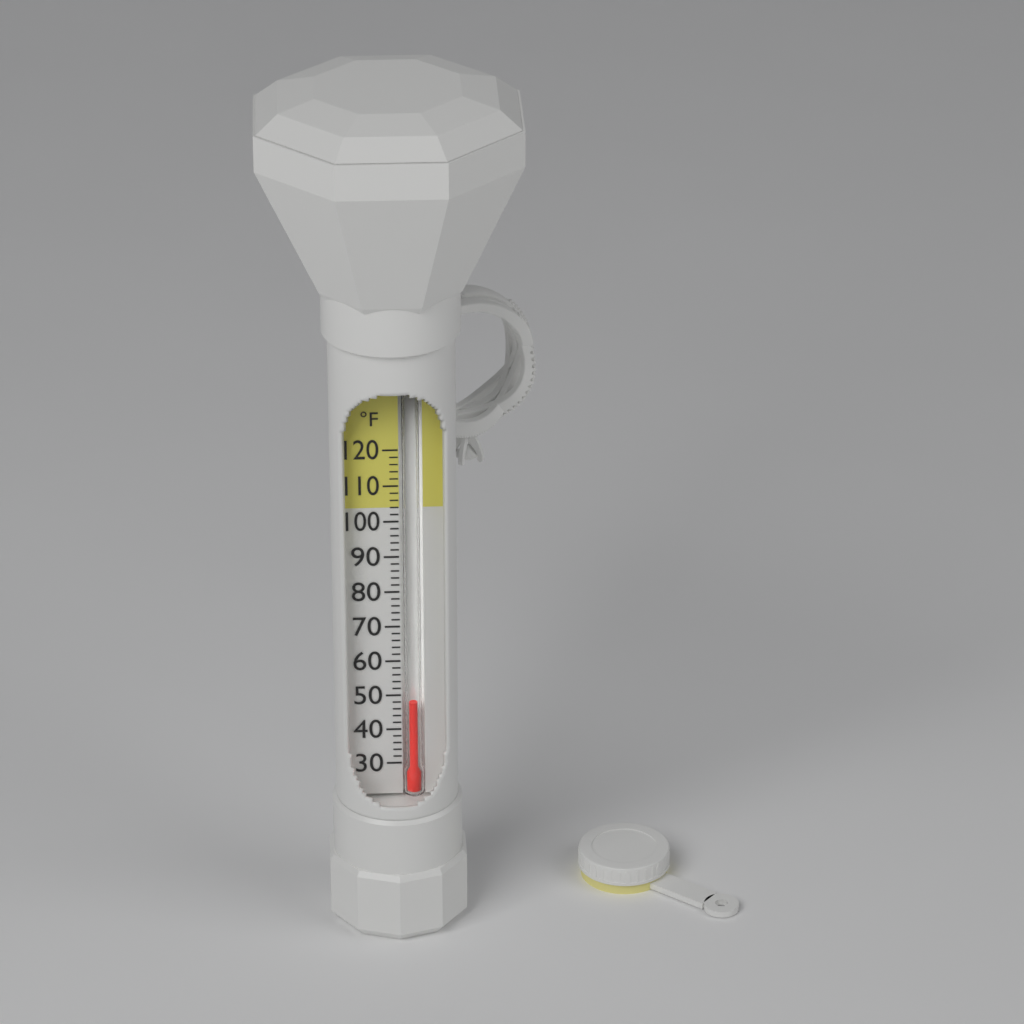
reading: 48 °F
